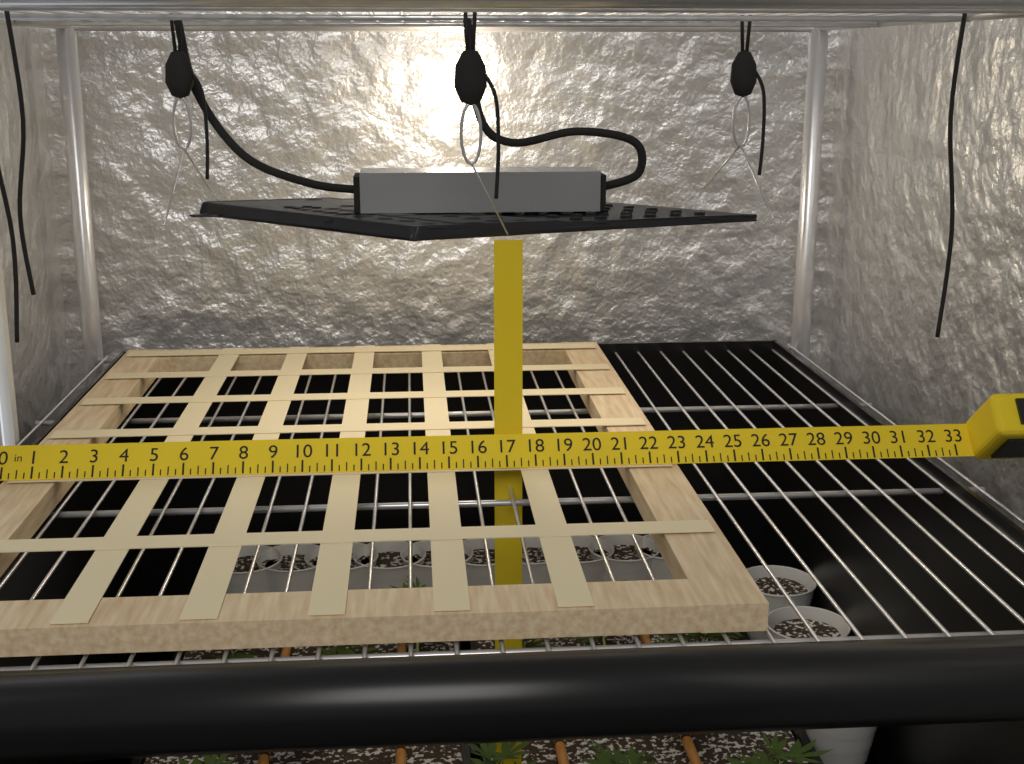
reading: 23.00 in
